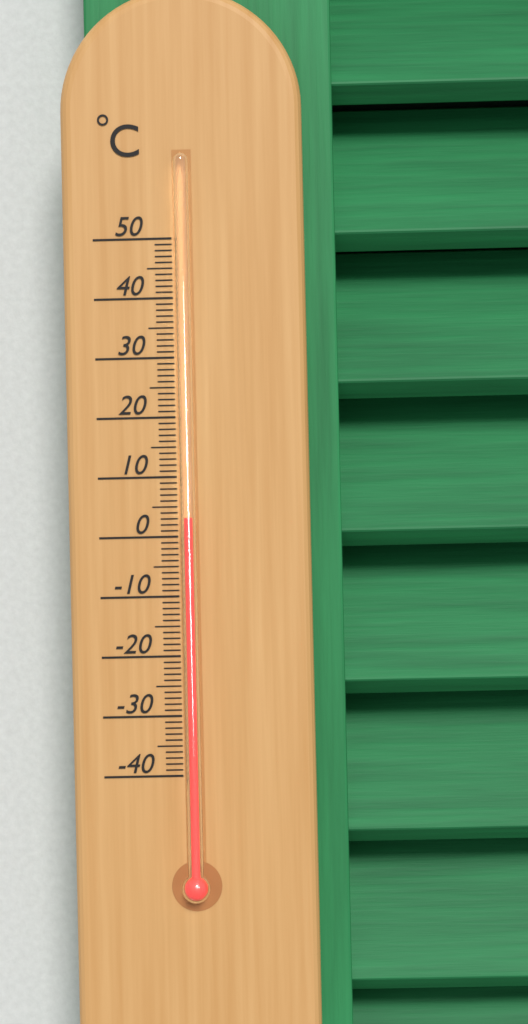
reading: 3 °C
